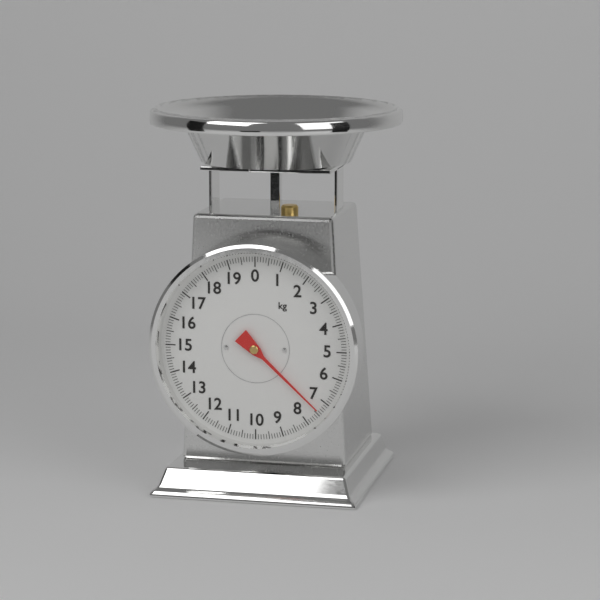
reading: 7.4 kg
